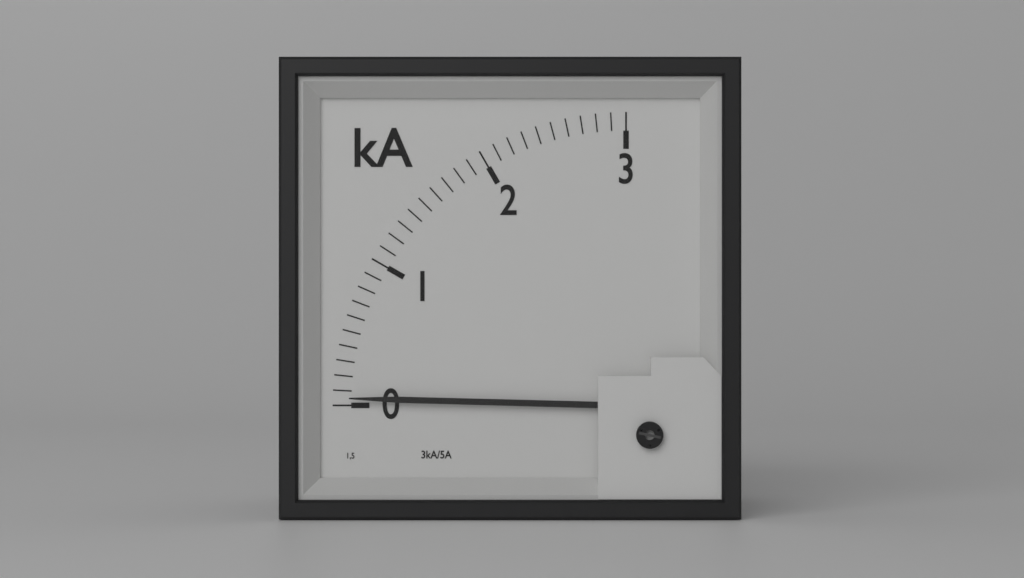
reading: 0.05 kA
